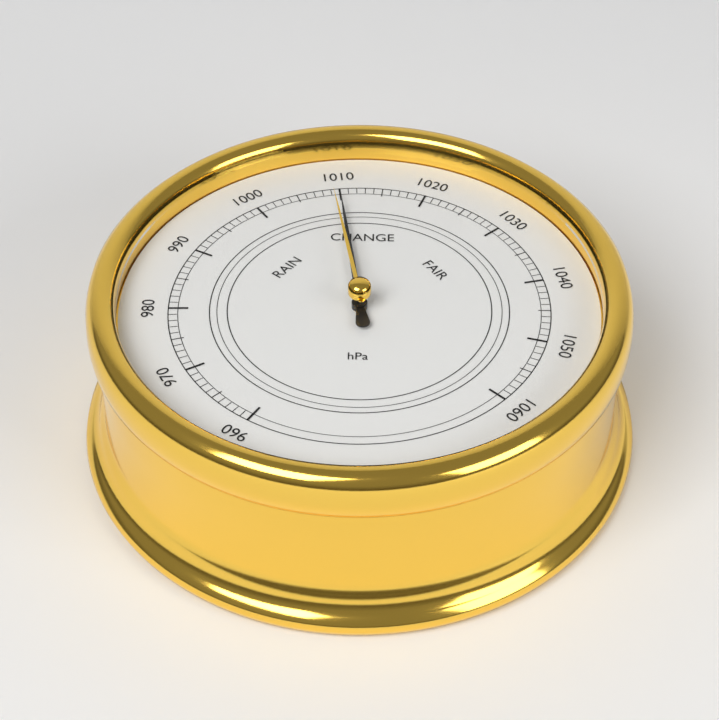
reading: 1010 hPa
